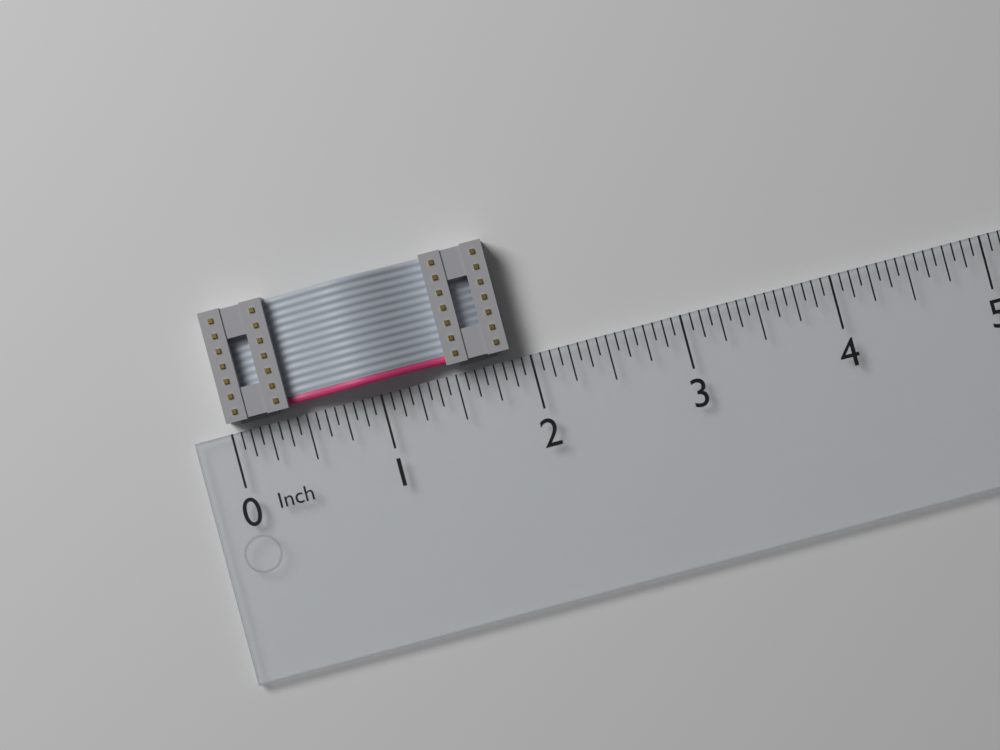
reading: 1.8750 in
